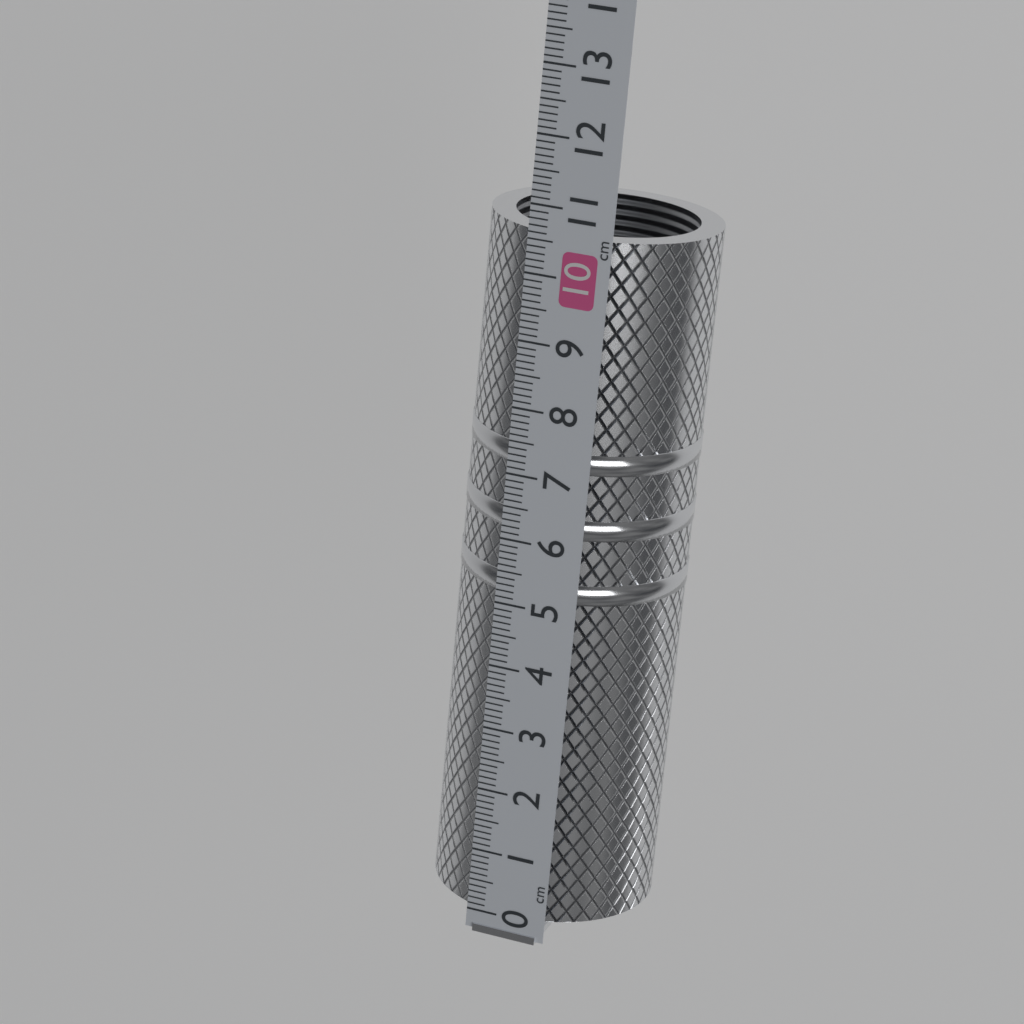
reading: 10.6 cm
